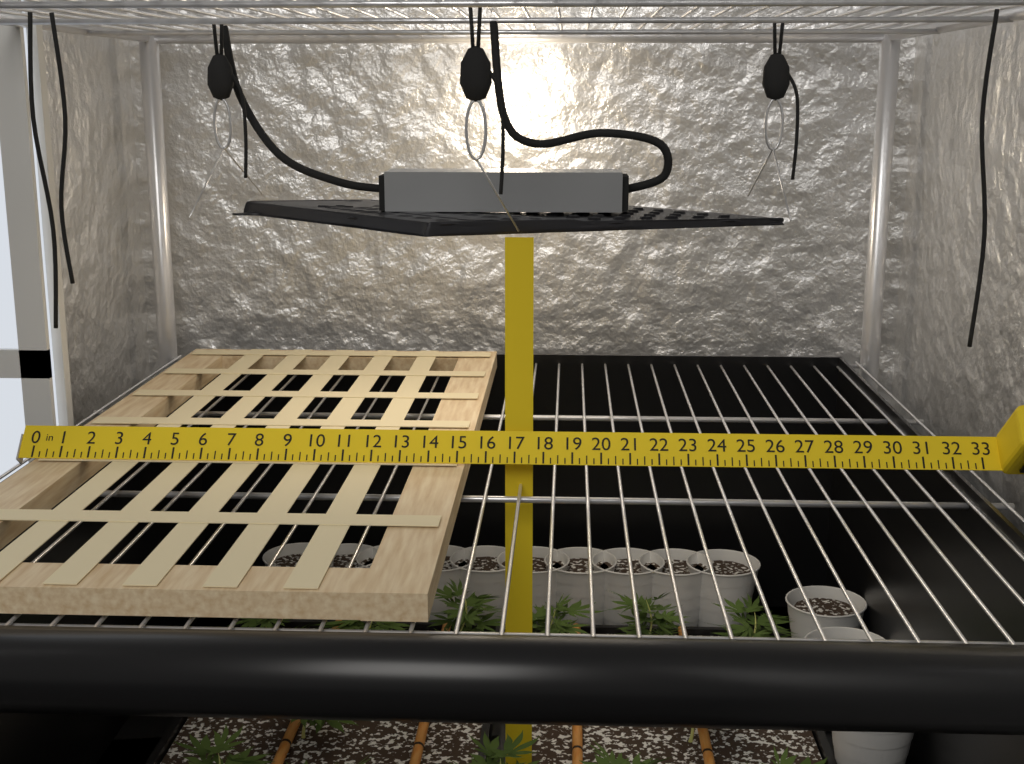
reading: 15.25 in
